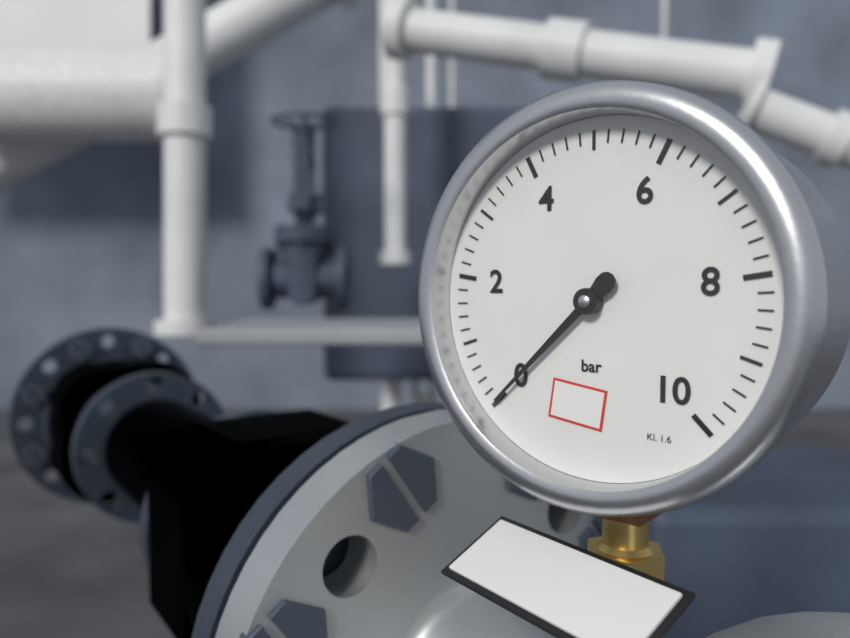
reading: 0.0 bar
